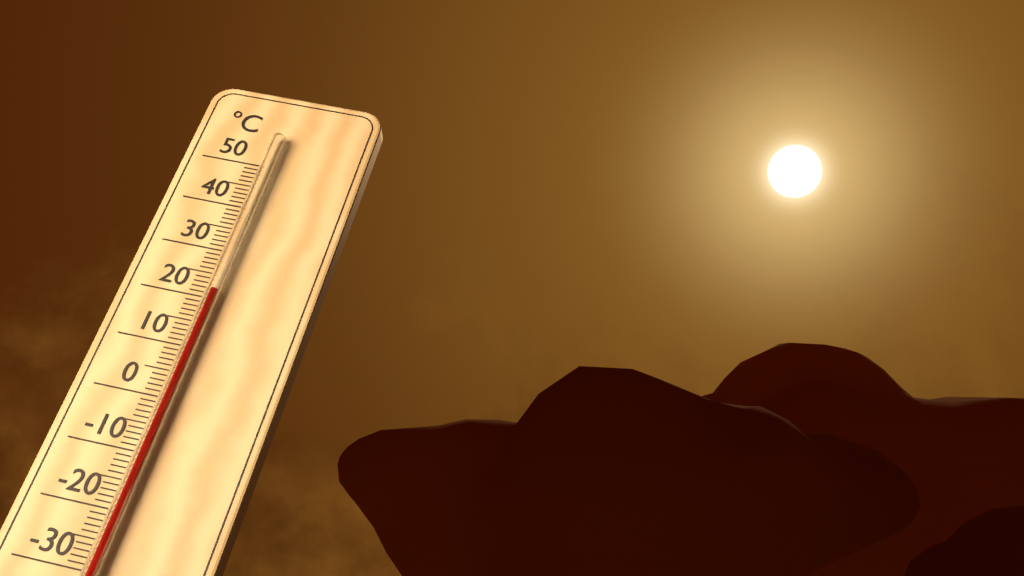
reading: 21 °C
